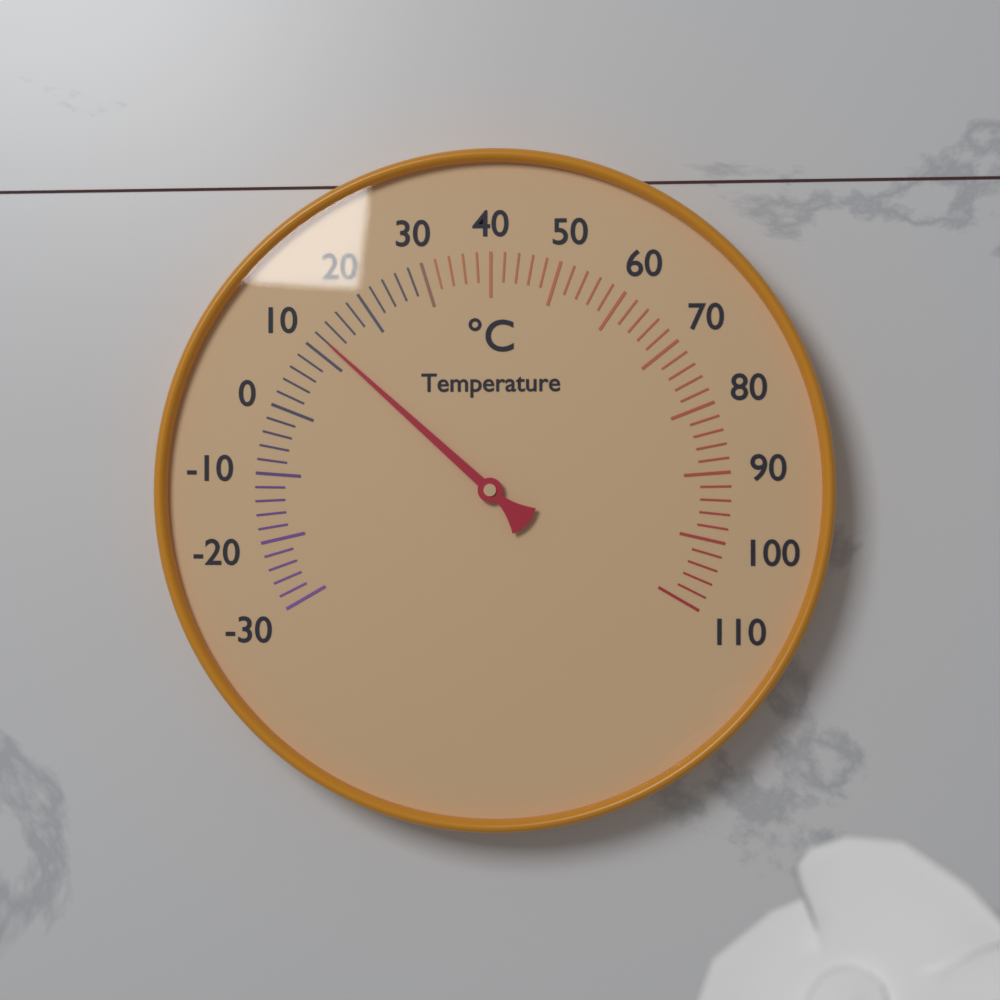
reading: 12 °C
